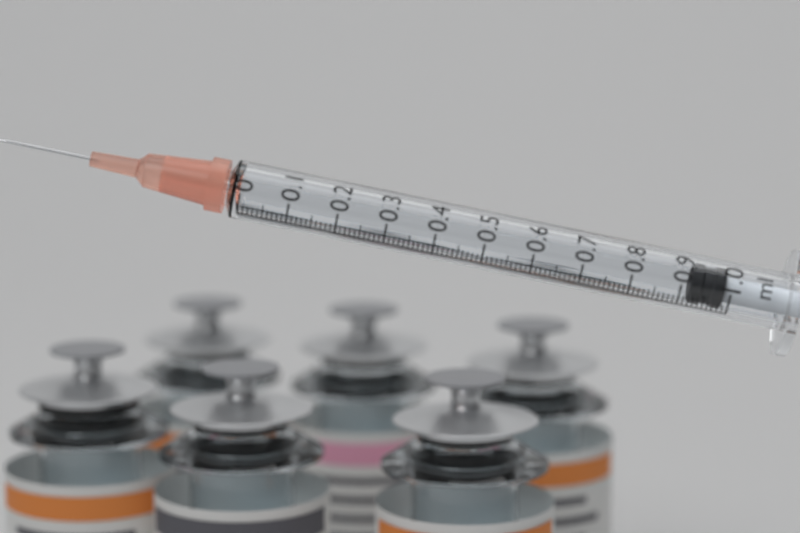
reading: 0.92 ml
